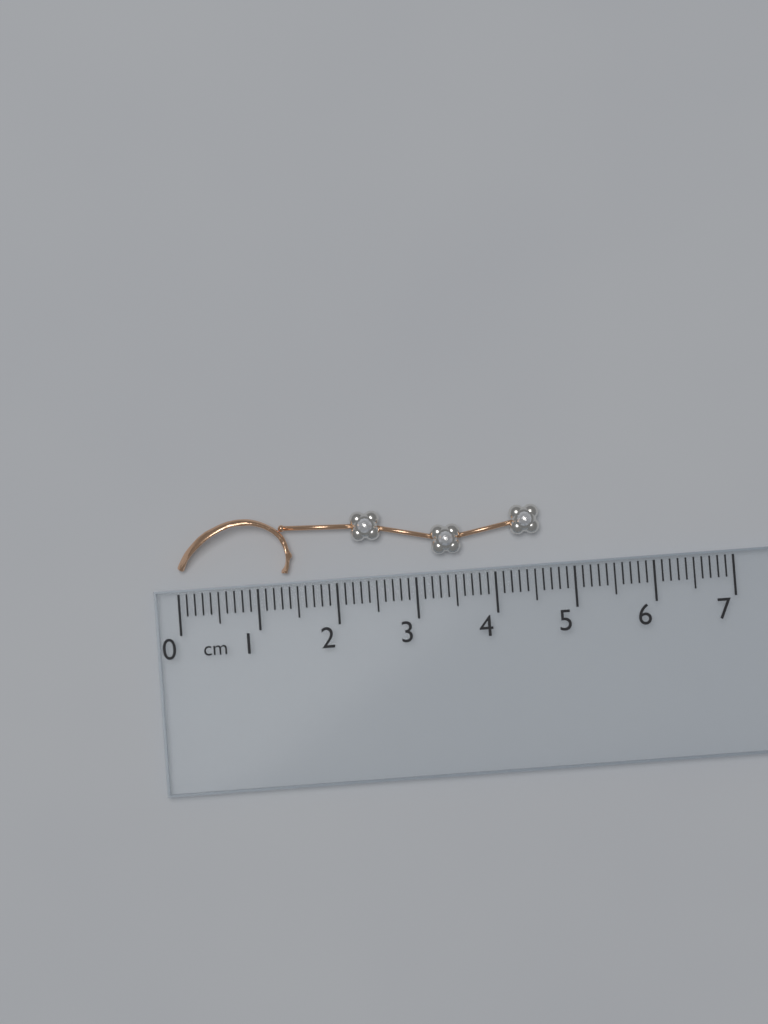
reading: 4.6 cm
